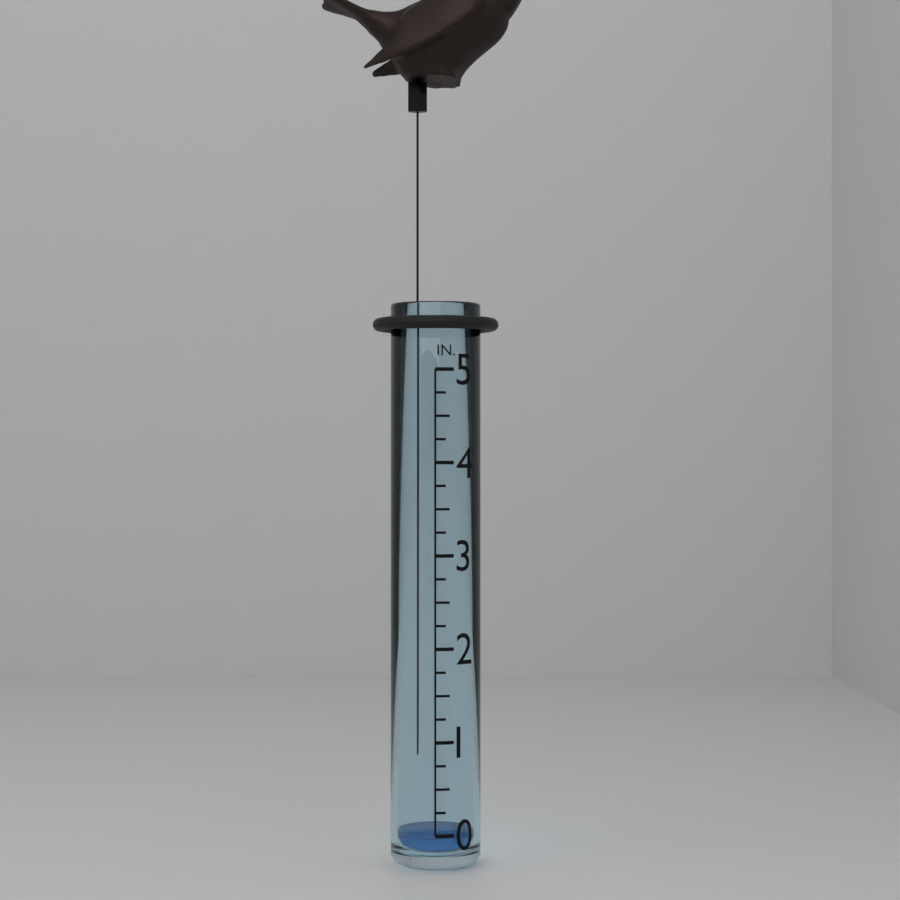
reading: 0.00 in
